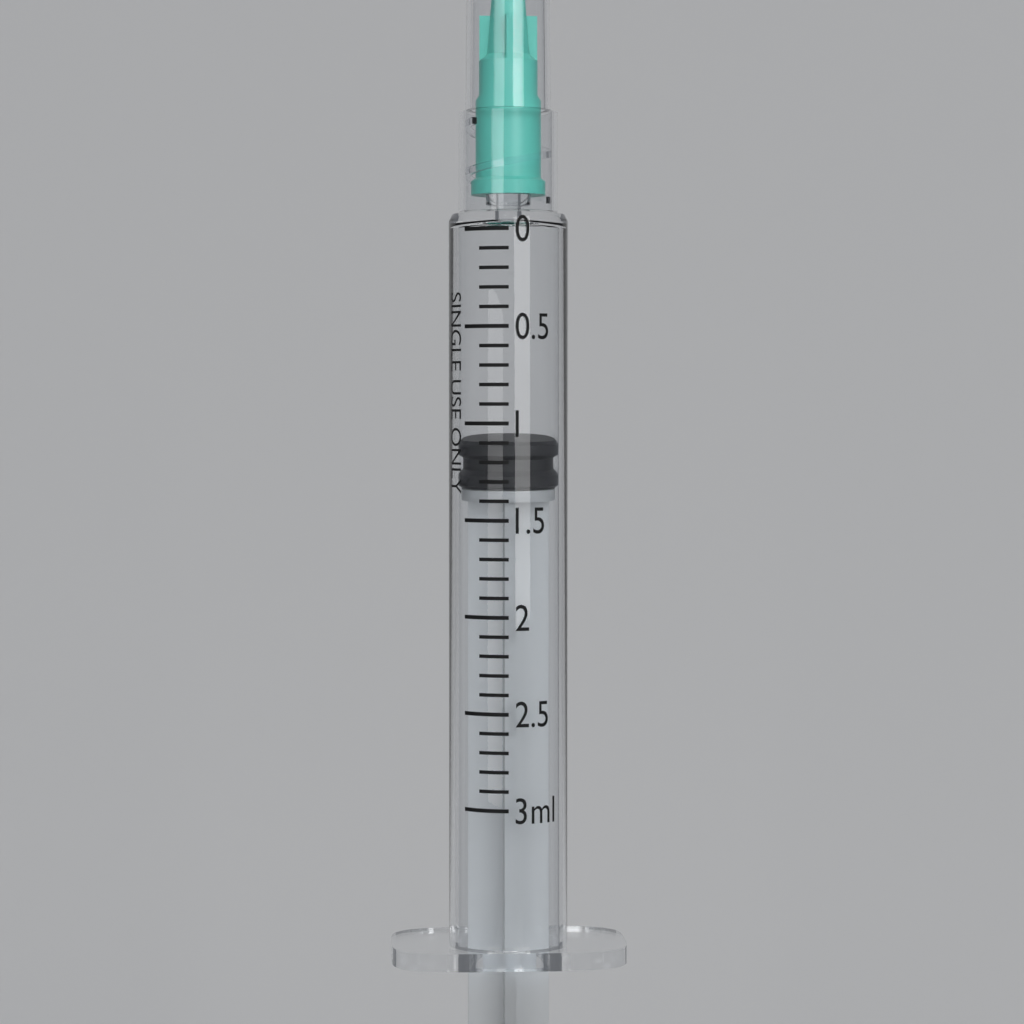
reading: 1.1 ml
